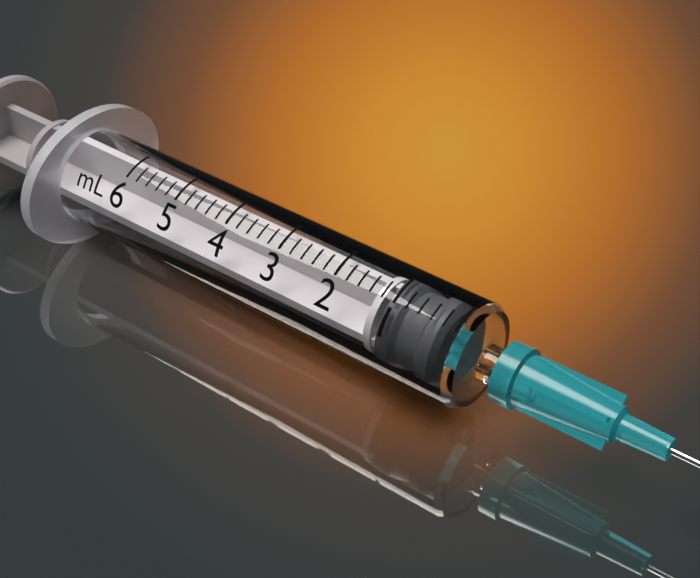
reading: 0.2 mL
